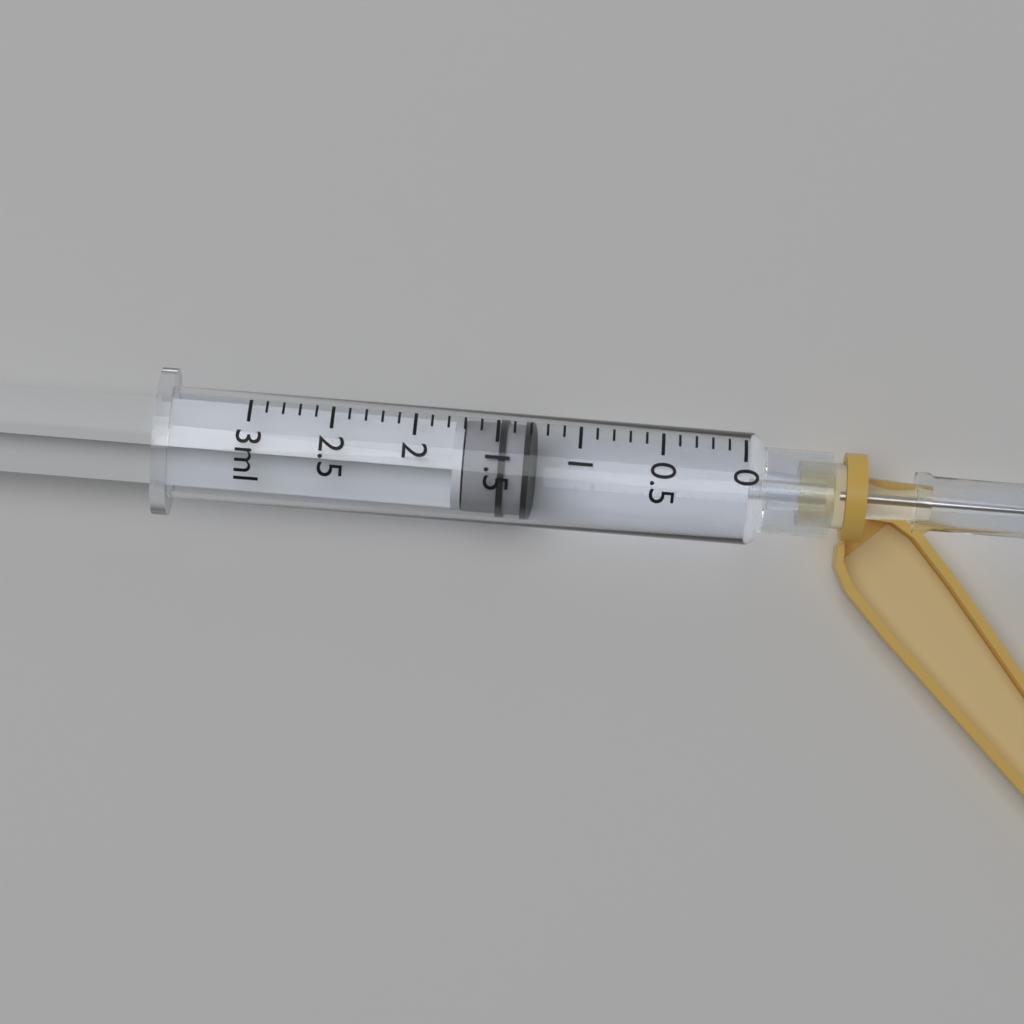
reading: 1.3 ml
